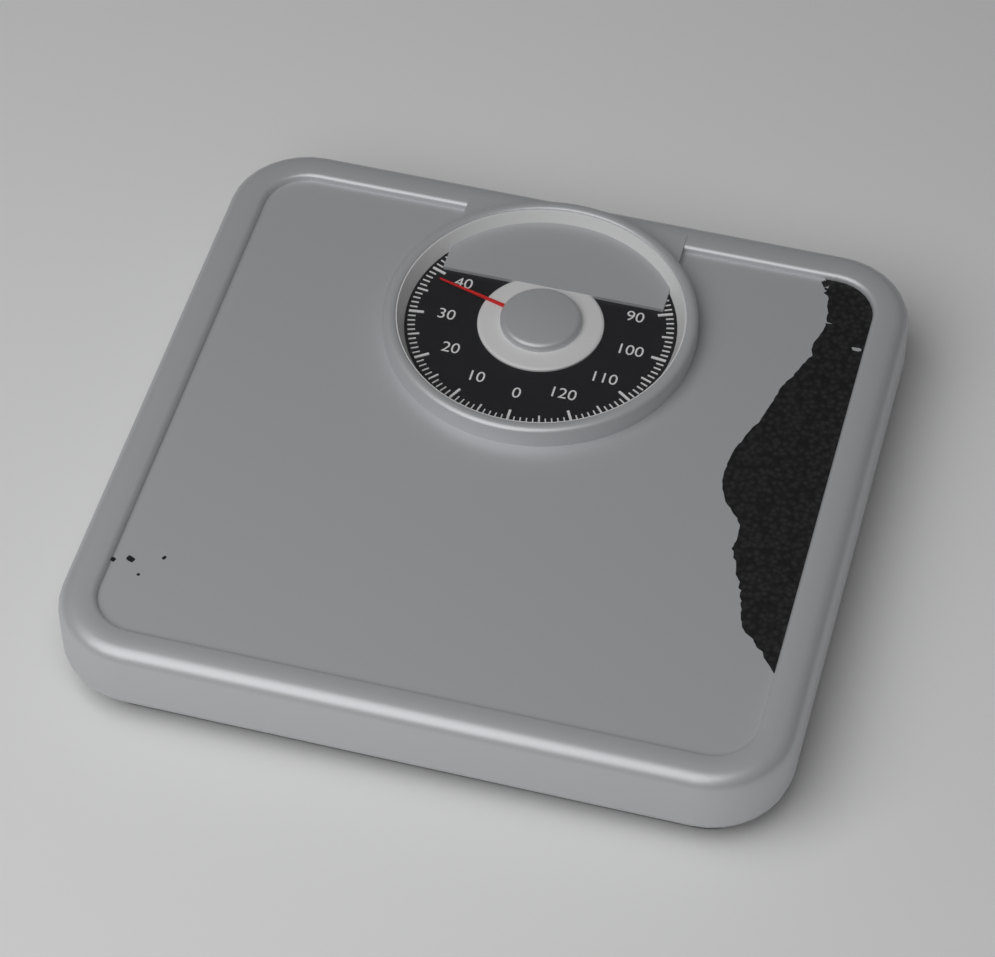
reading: 38 kg
